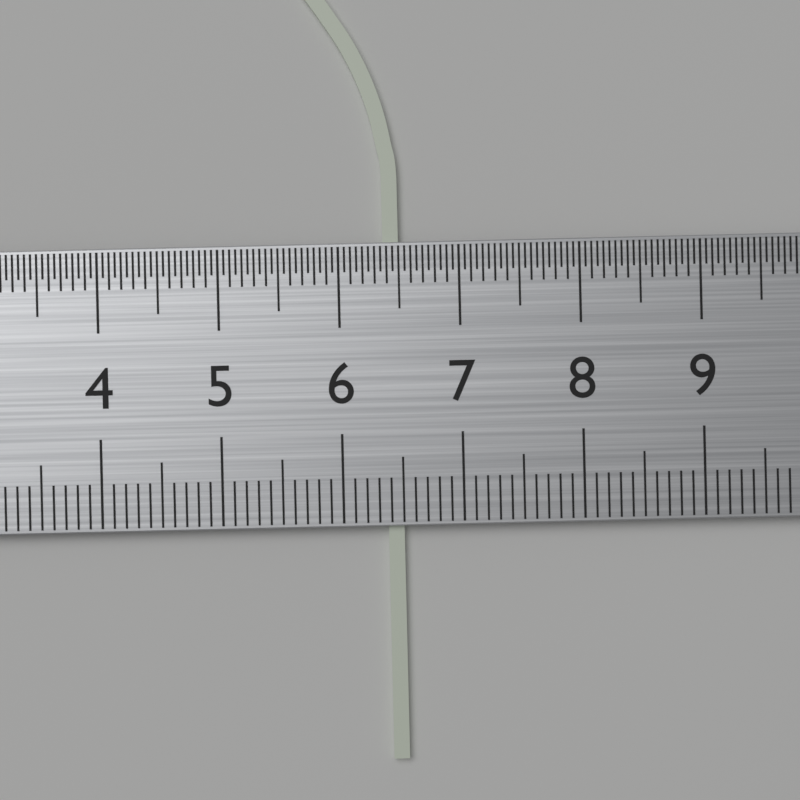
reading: 6.5 cm
